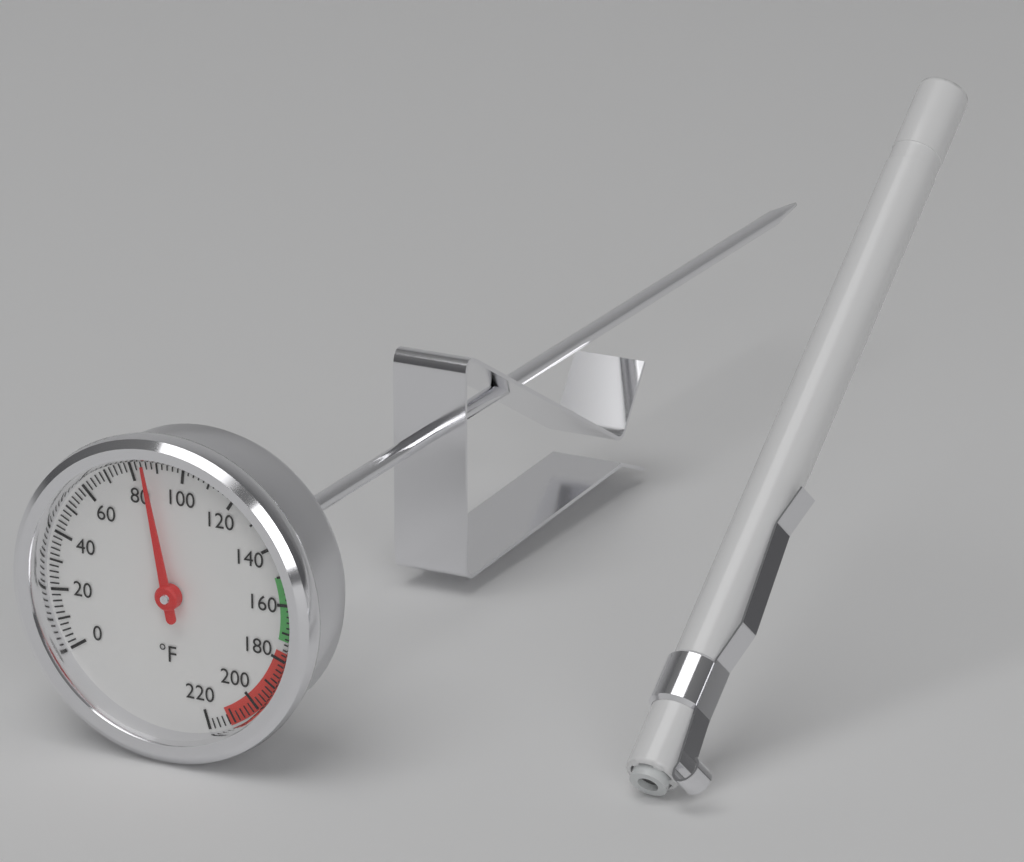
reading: 86 °F
